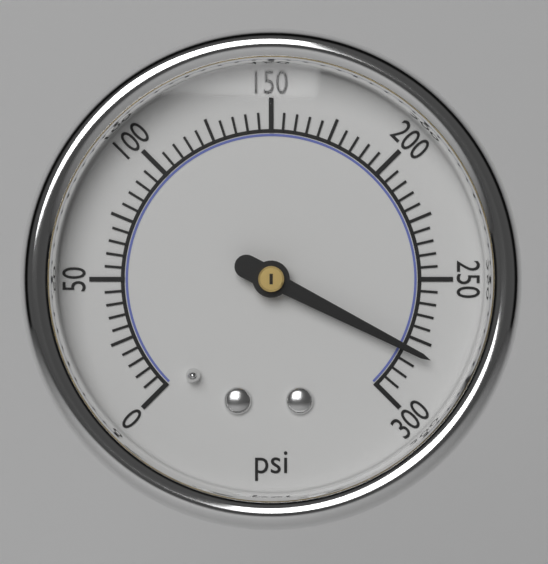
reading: 280 psi
